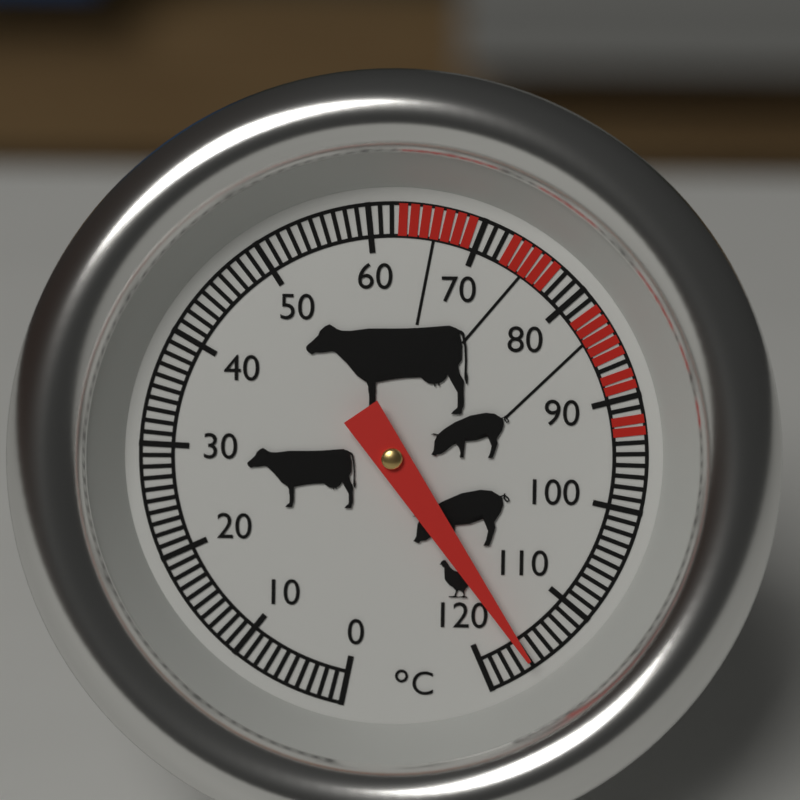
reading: 116 °C
